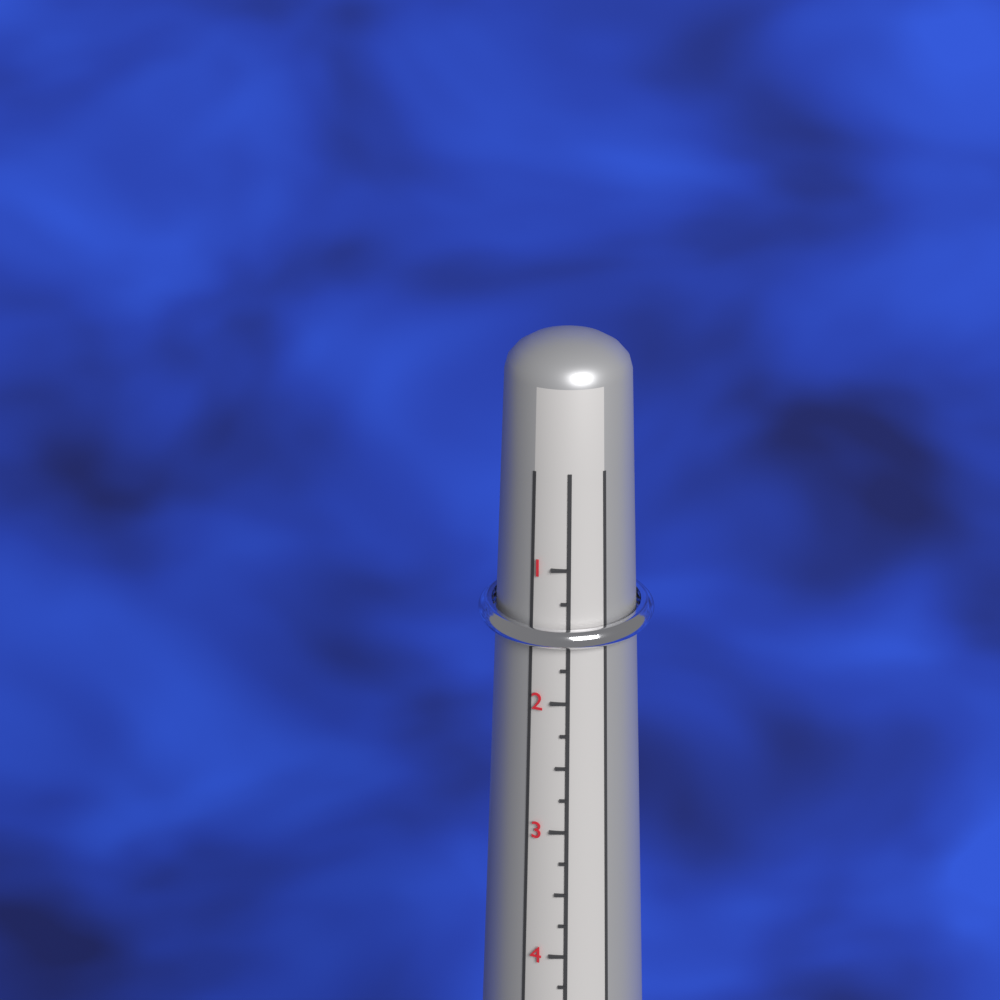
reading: 1.75 (no unit)
